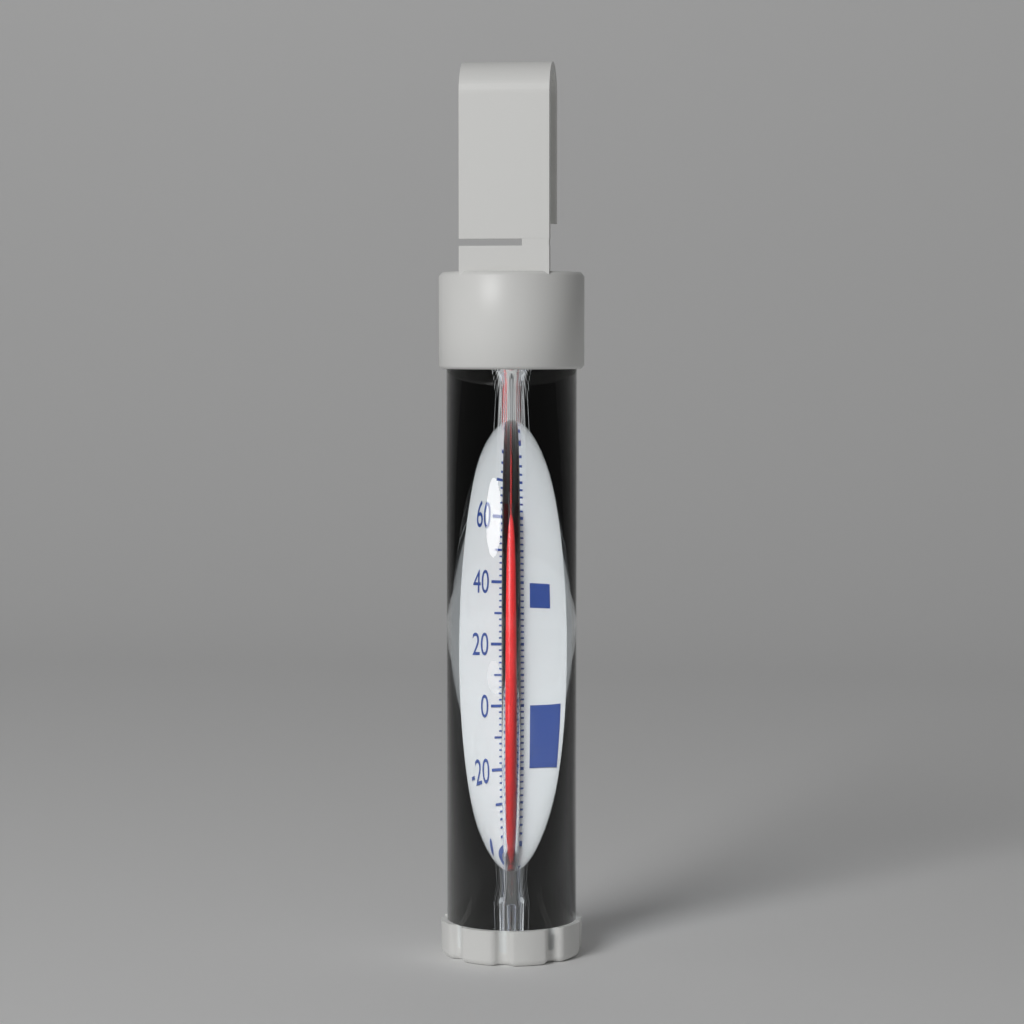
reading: 64 °F
